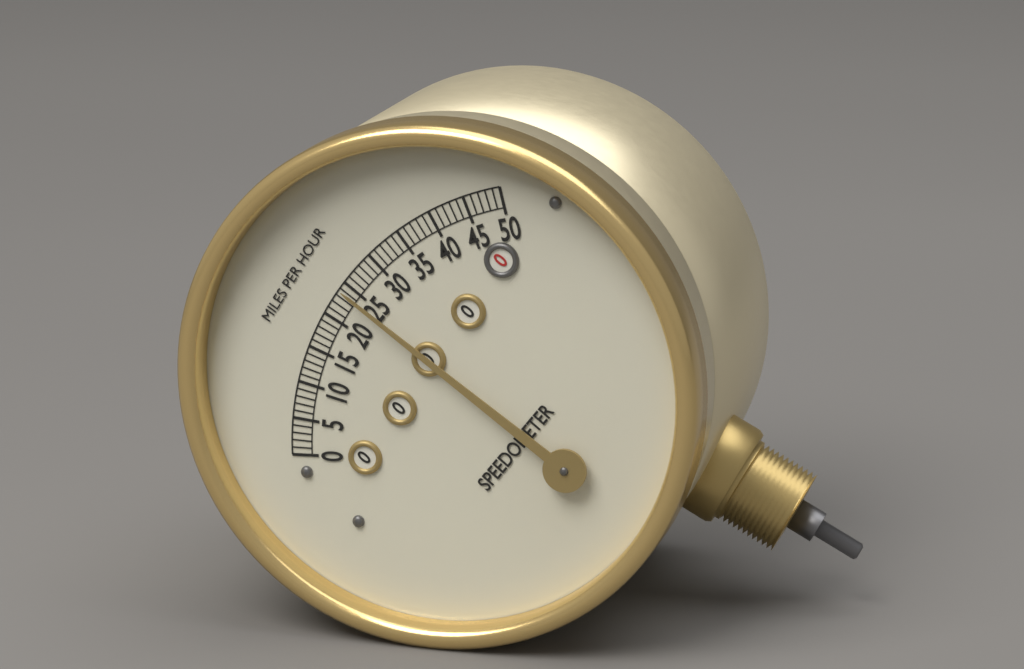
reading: 24 mph
